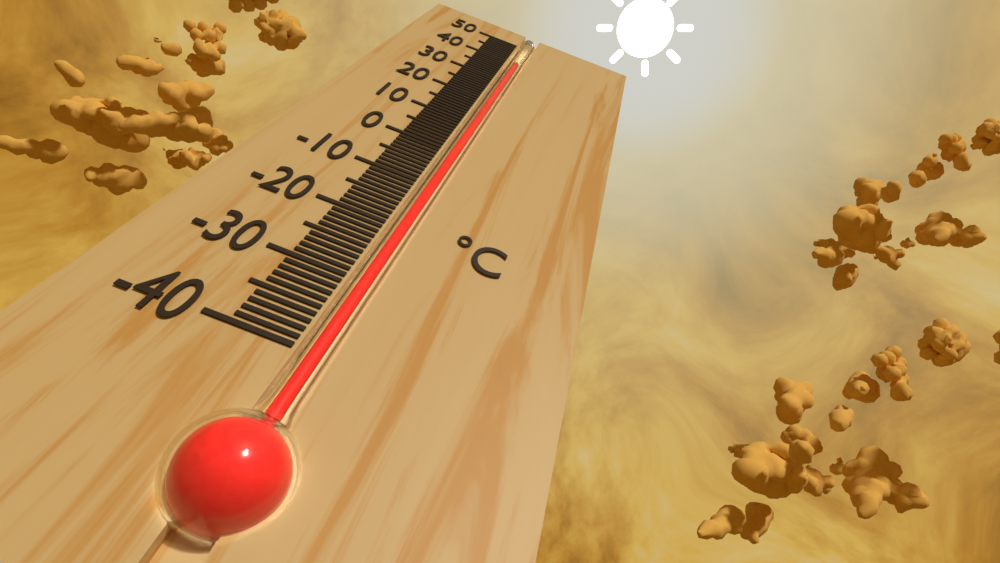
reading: 40 °C
